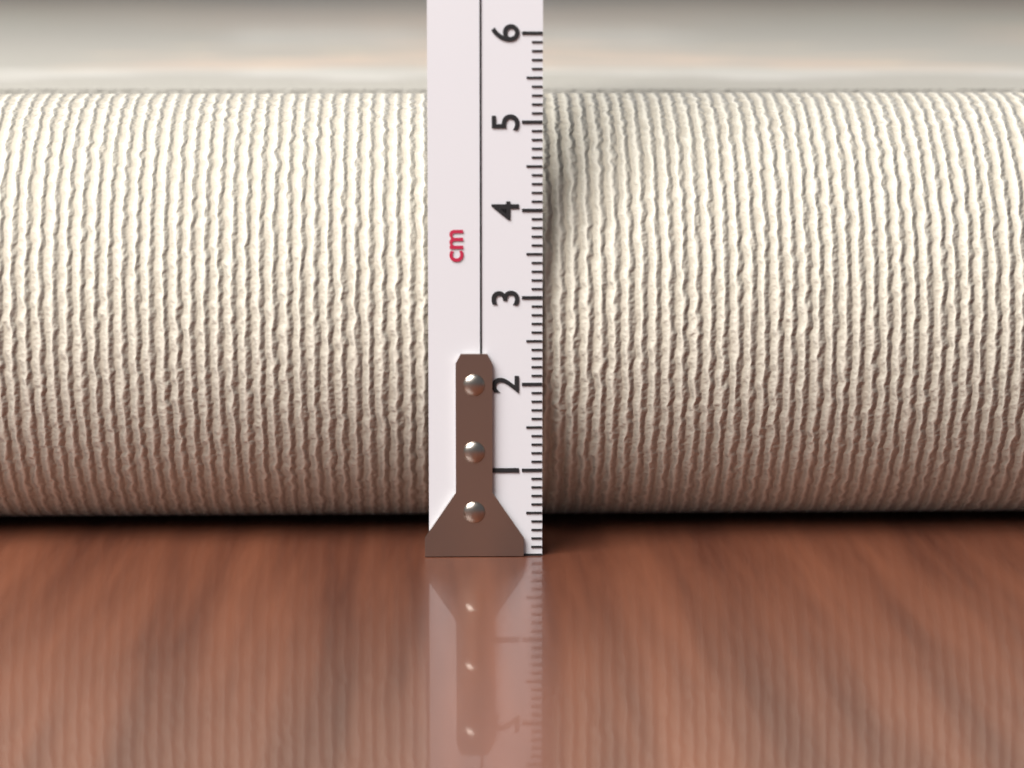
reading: 5.2 cm
